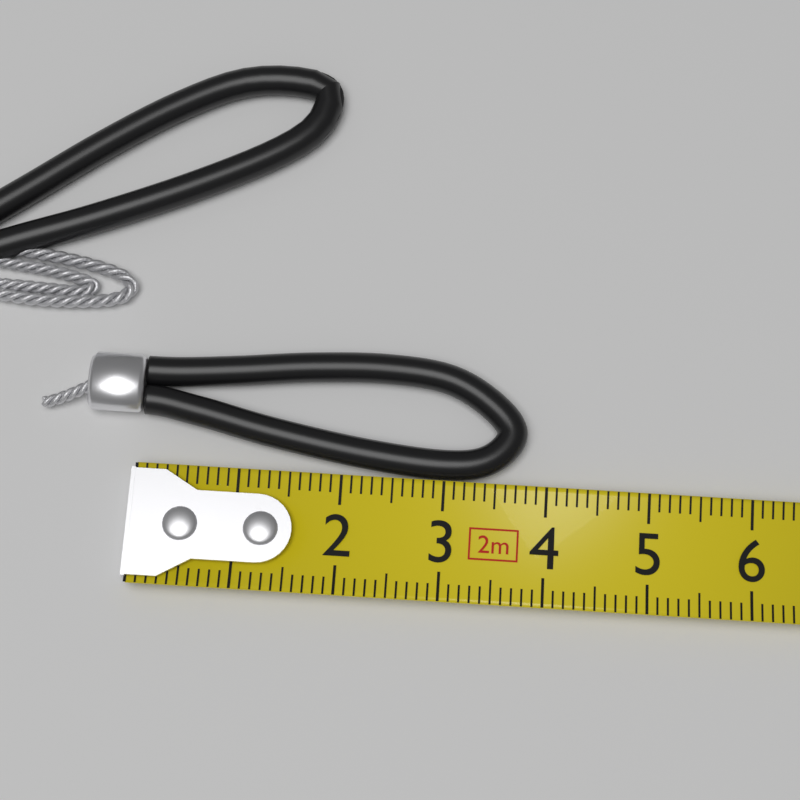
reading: 3.8 cm
